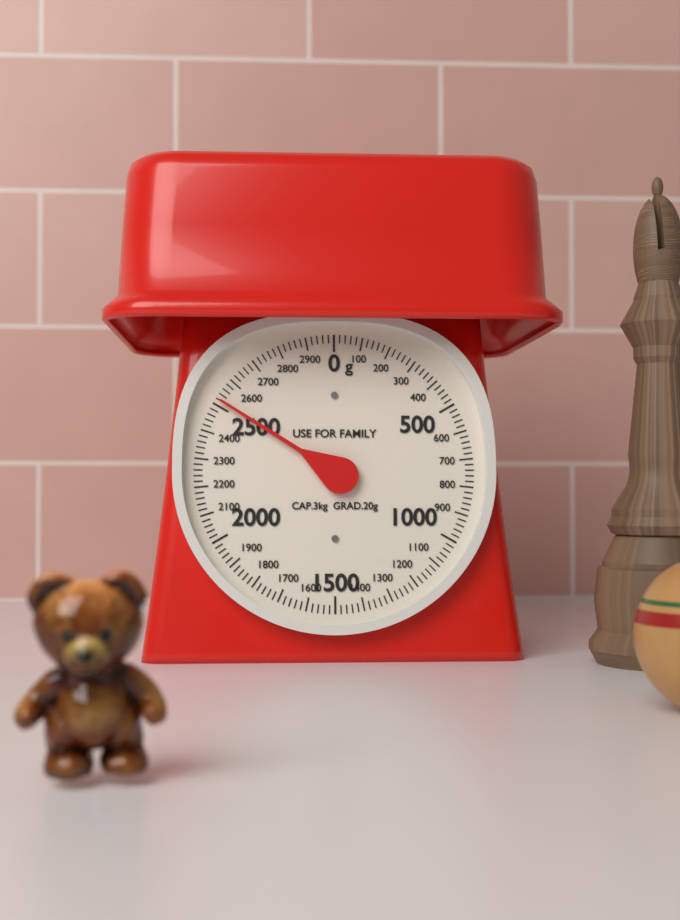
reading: 2520 g
